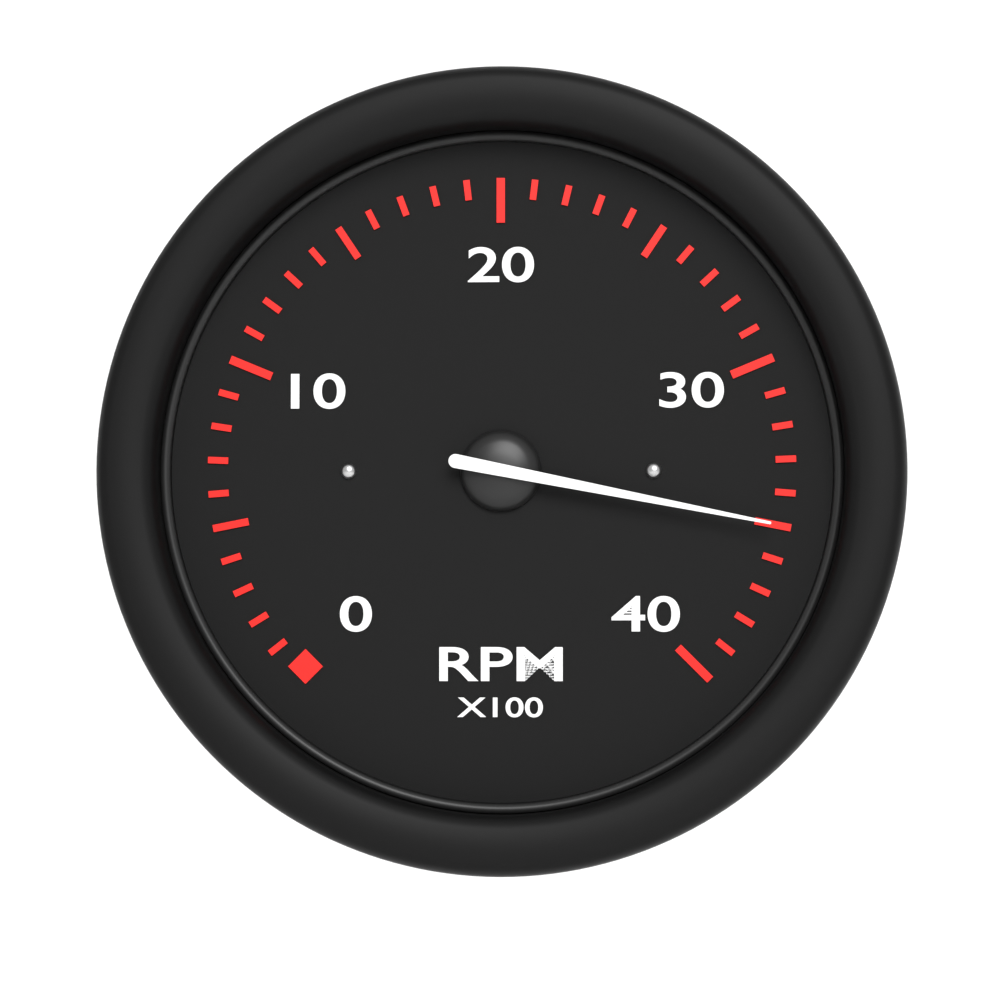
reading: 35 RPM x100
